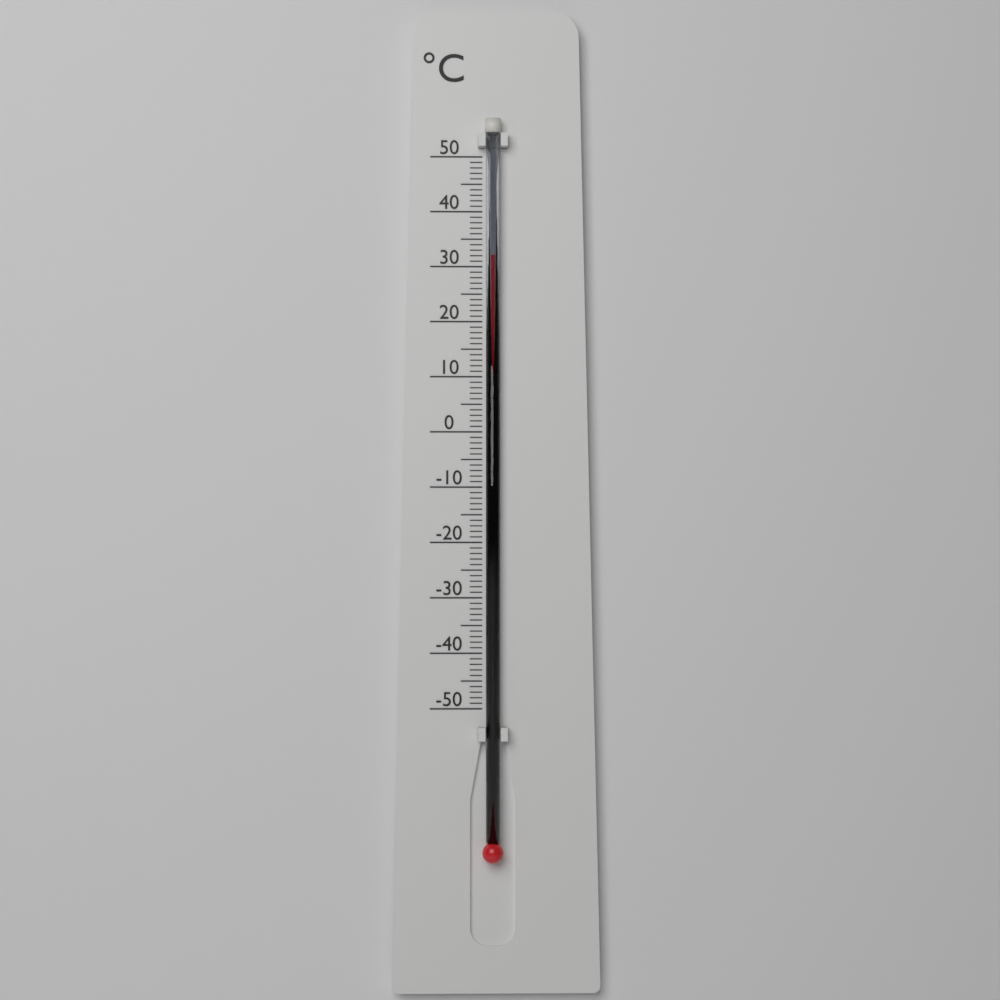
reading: 32 °C
